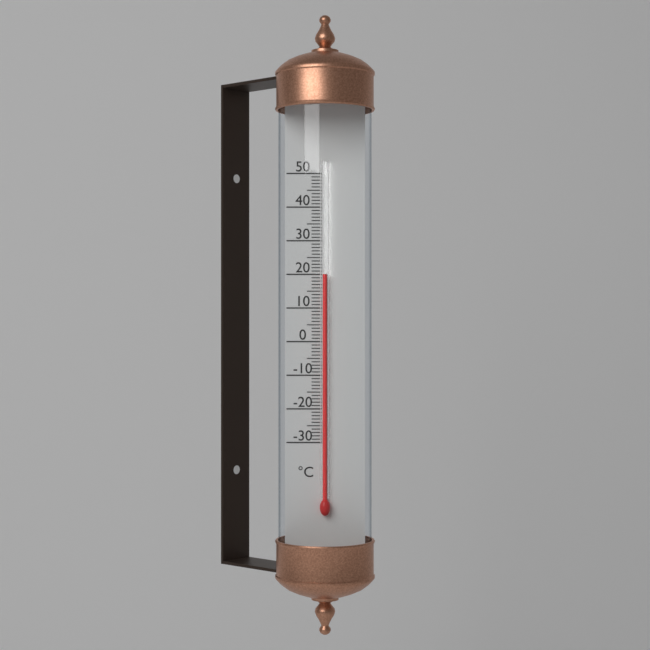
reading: 20 °C
